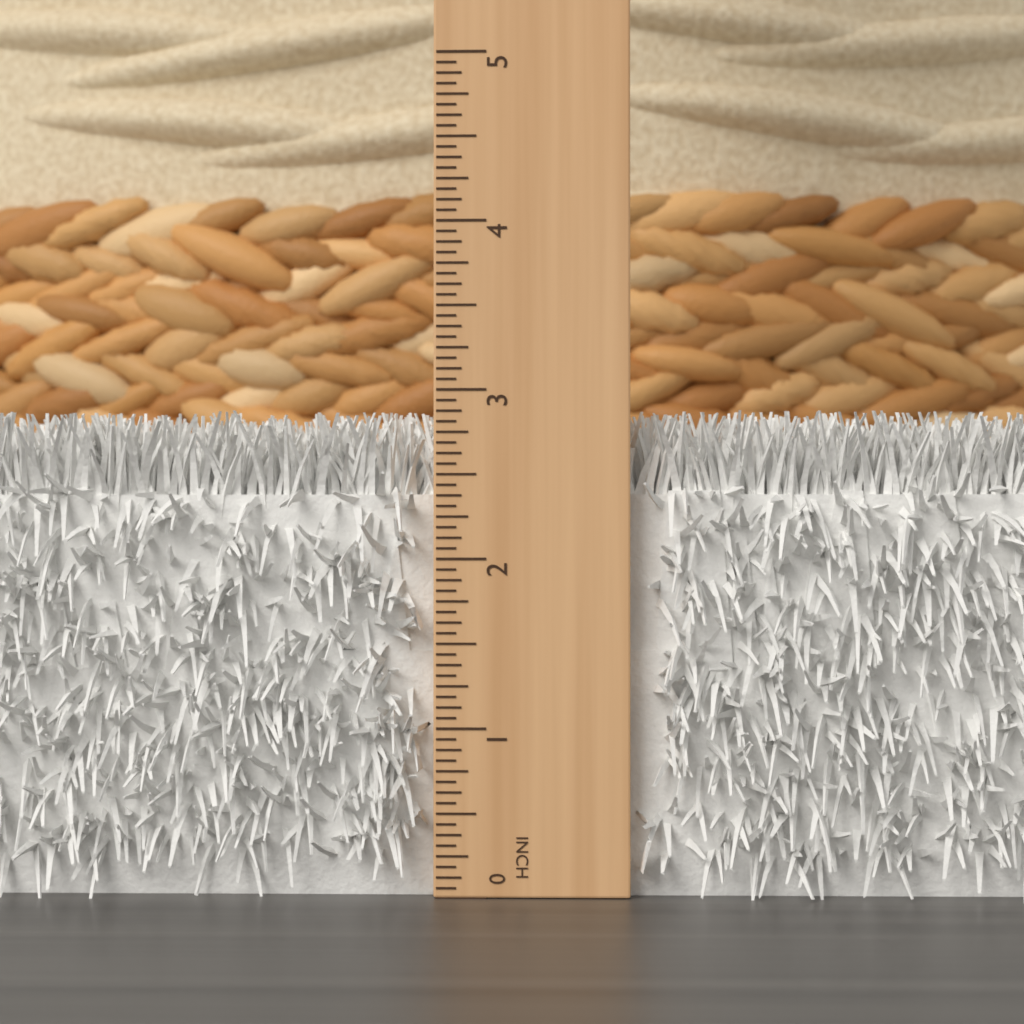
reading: 2.8750 in
